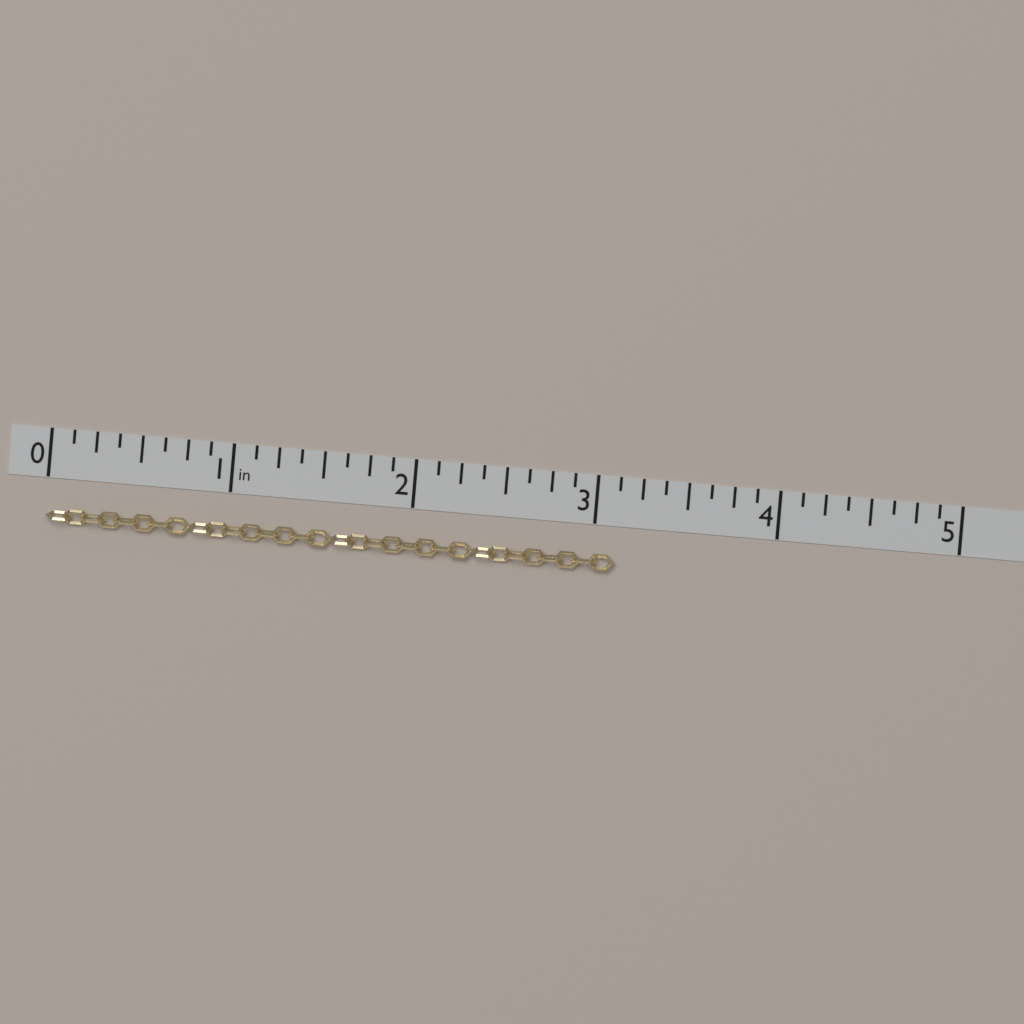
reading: 3.125 in
